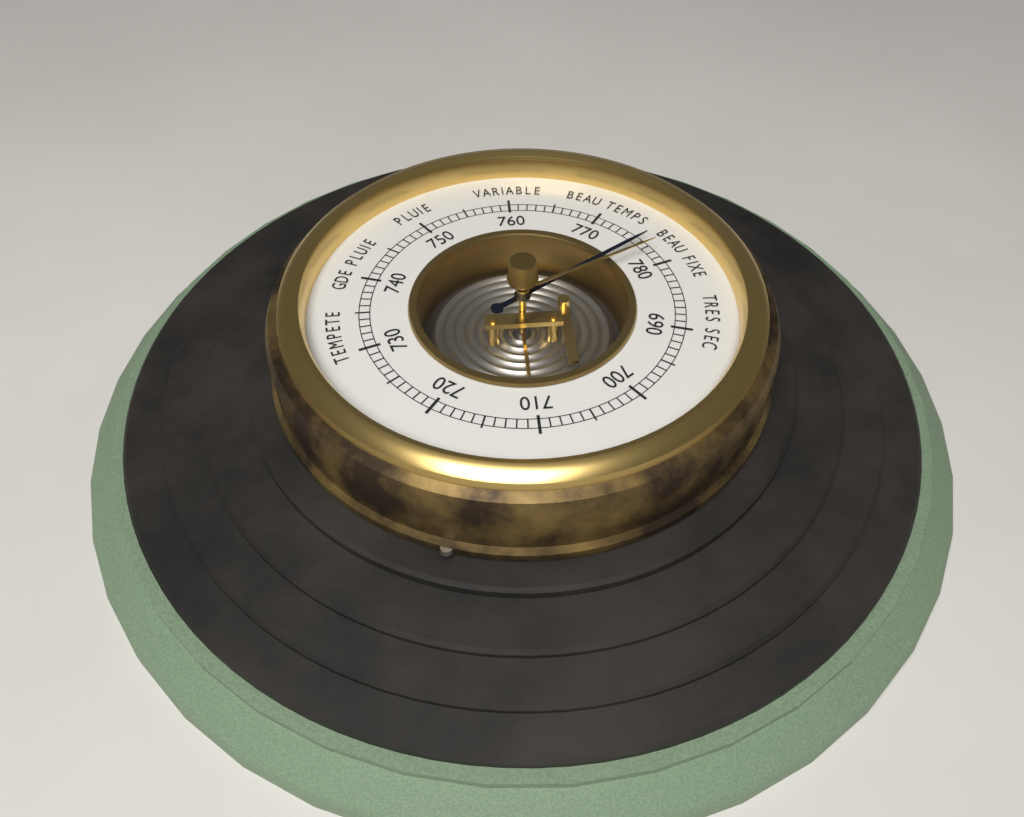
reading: 776 (no unit)
